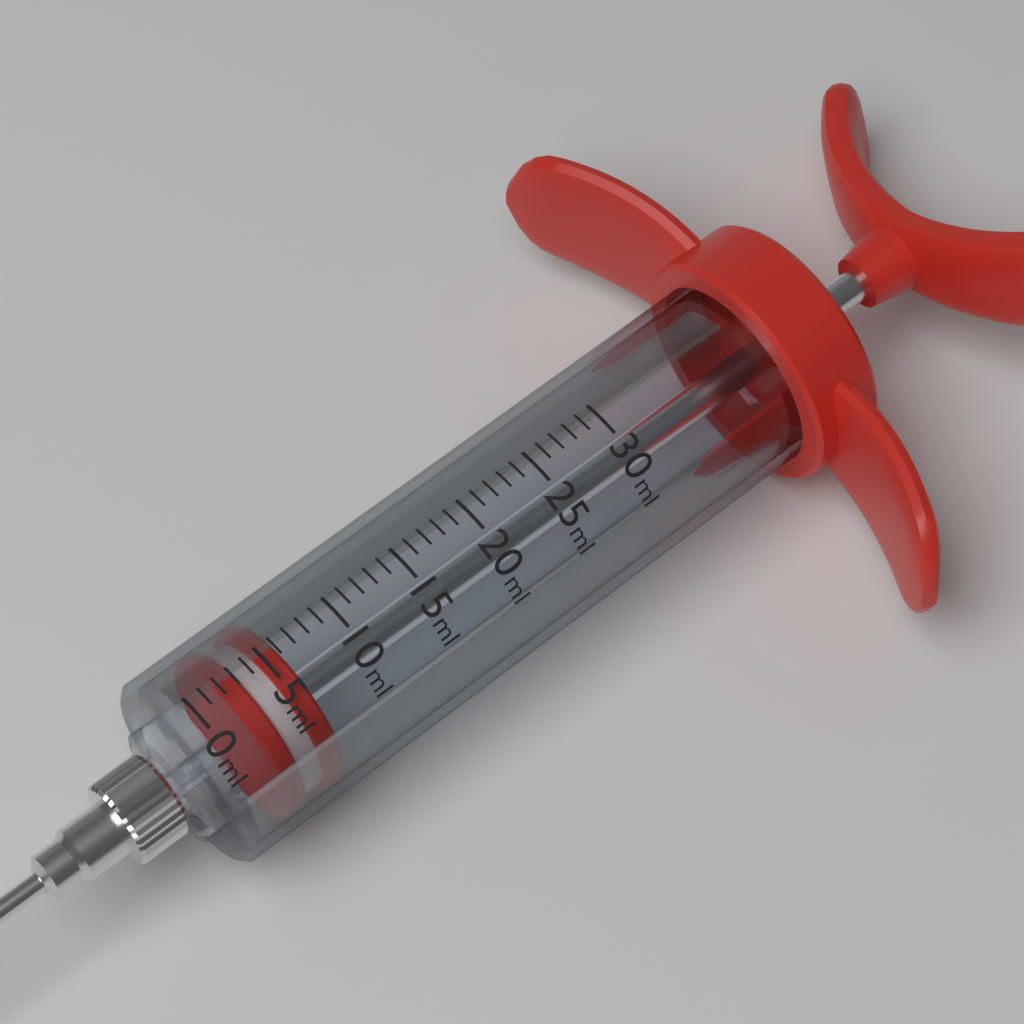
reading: 2 ml
